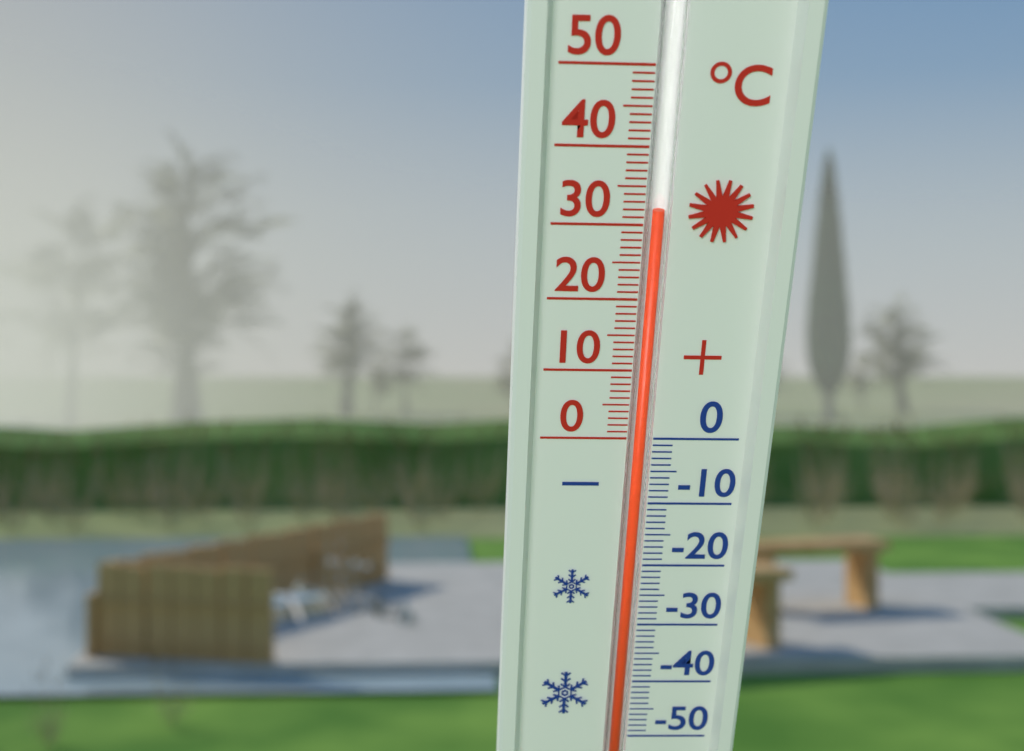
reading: 32 °C
